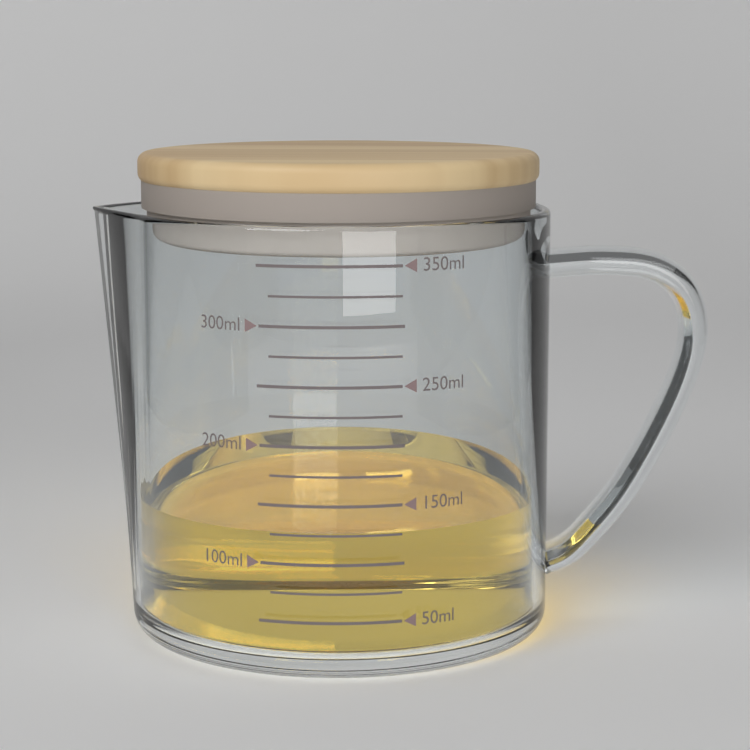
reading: 125 ml
